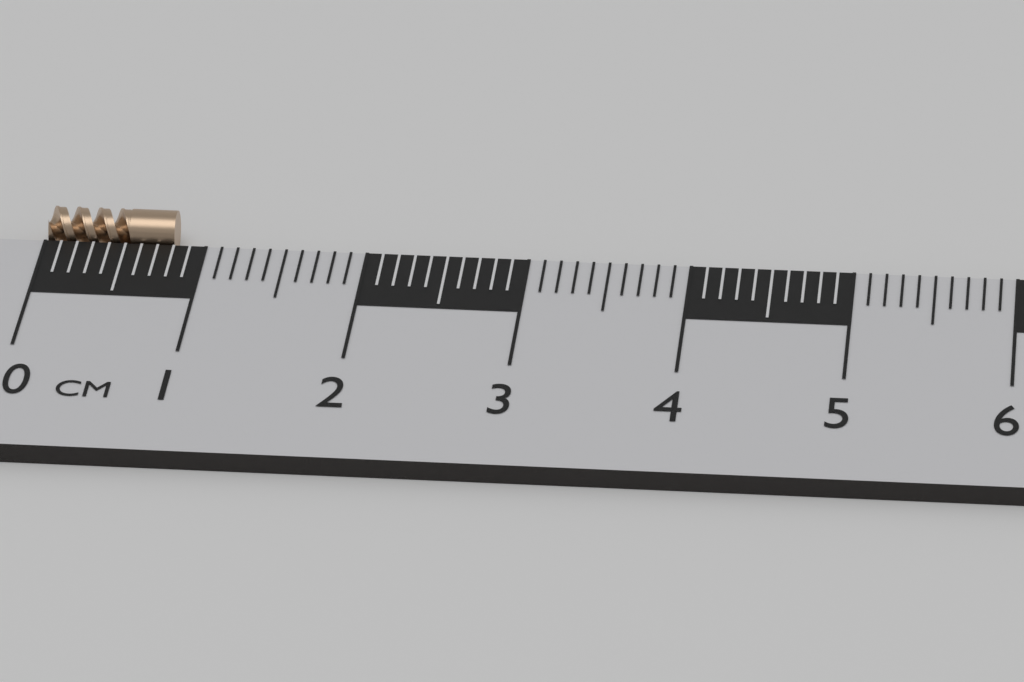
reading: 0.8 cm
